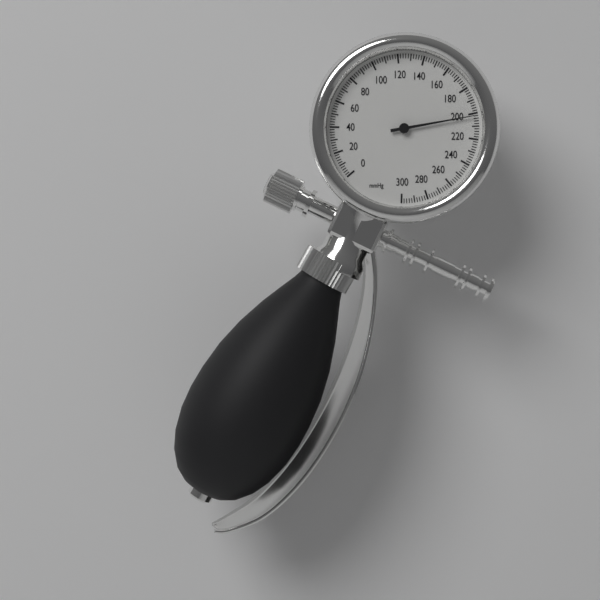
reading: 202 mmHg
